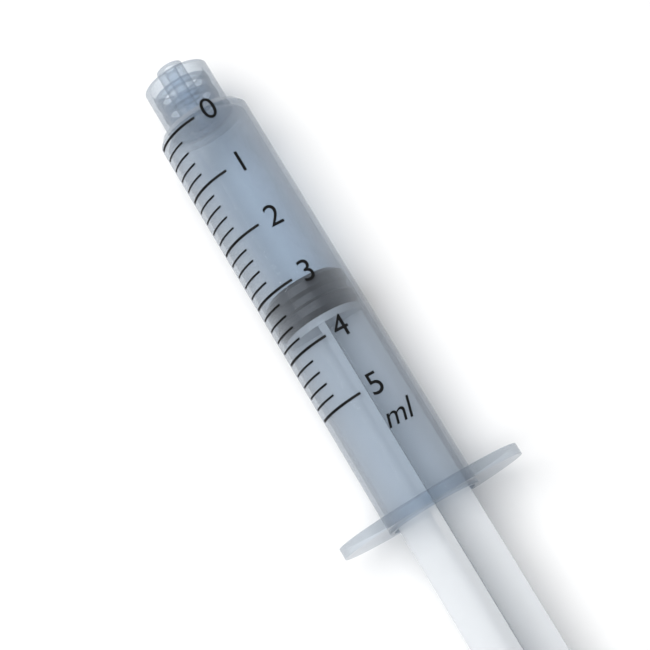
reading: 3.0 ml
